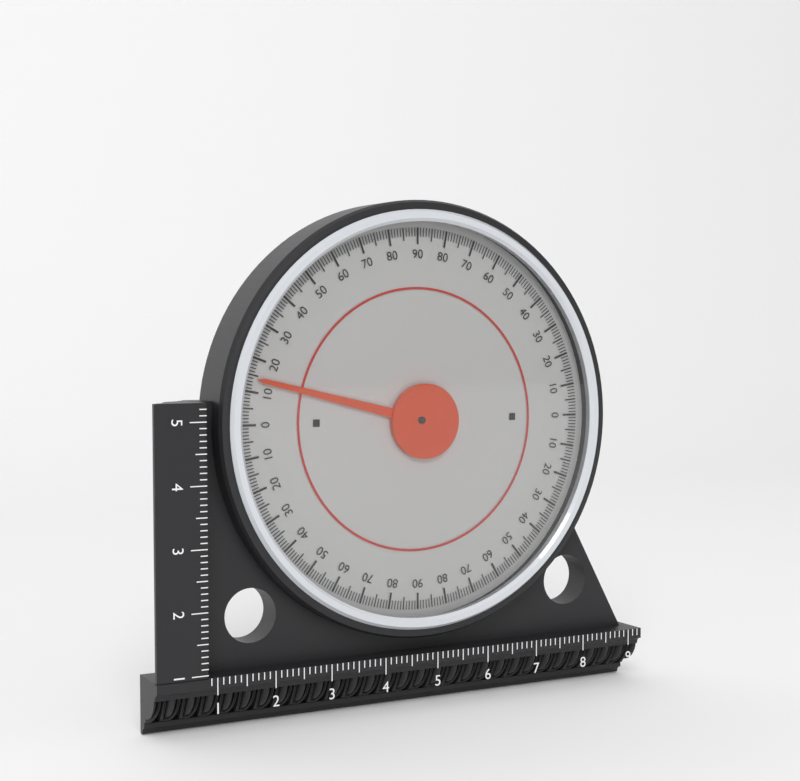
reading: 14 (no unit)
